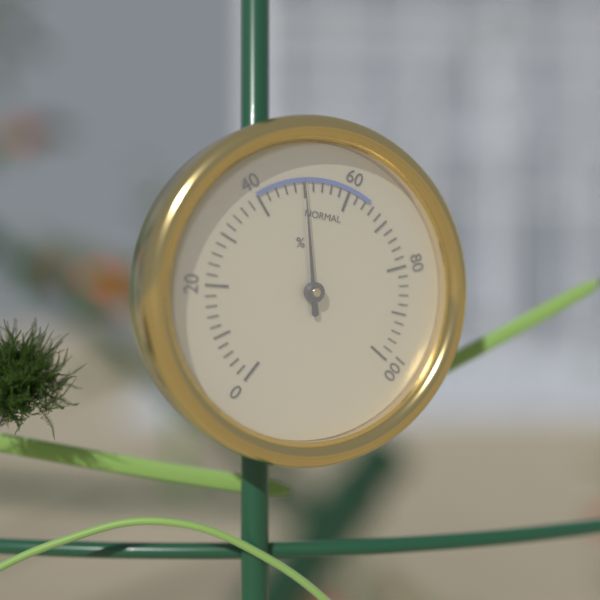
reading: 50 %
